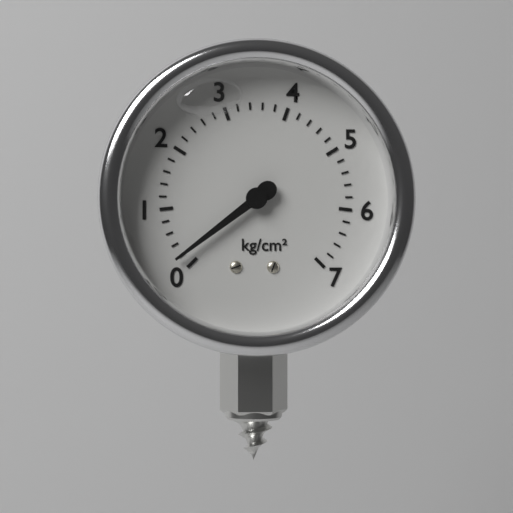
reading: 0.2 kg/cm²
